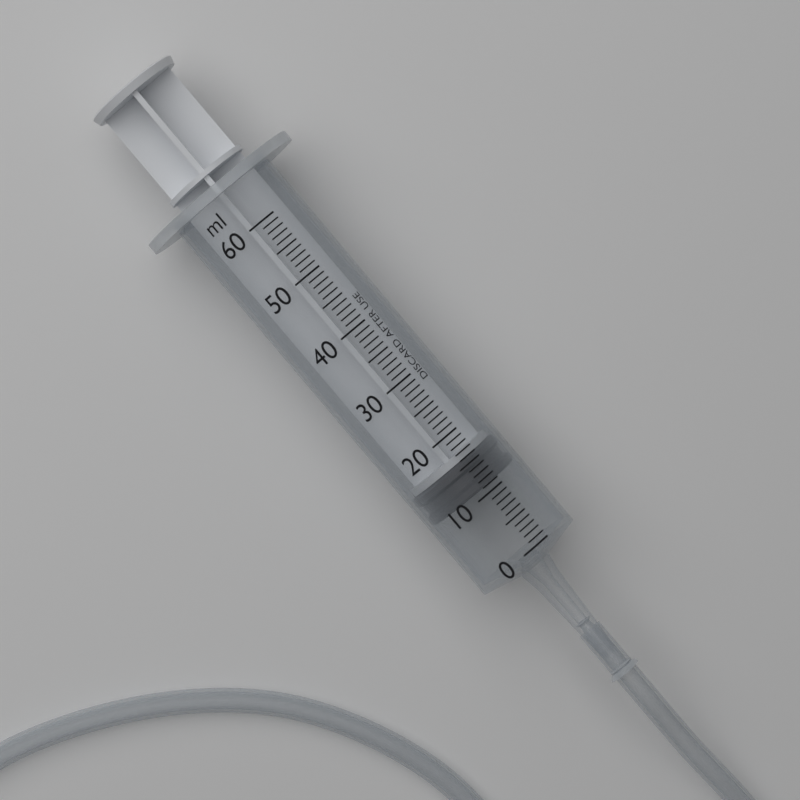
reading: 11 ml
